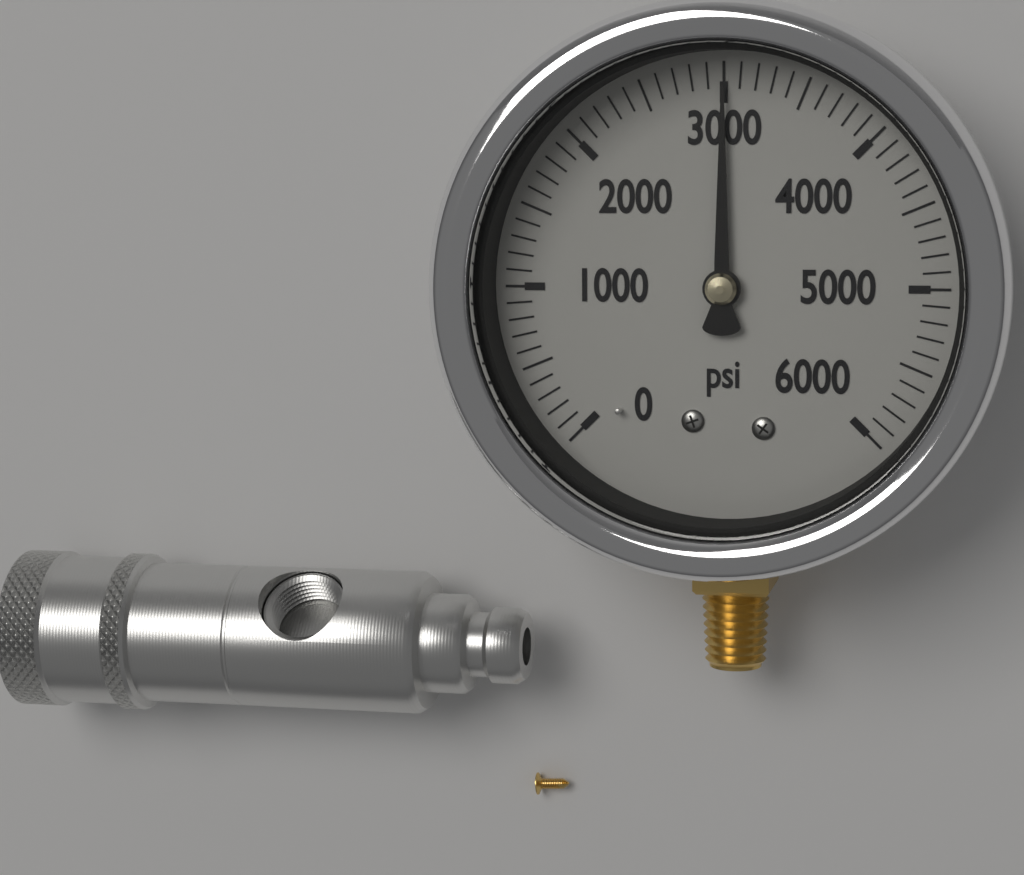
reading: 3000 psi
